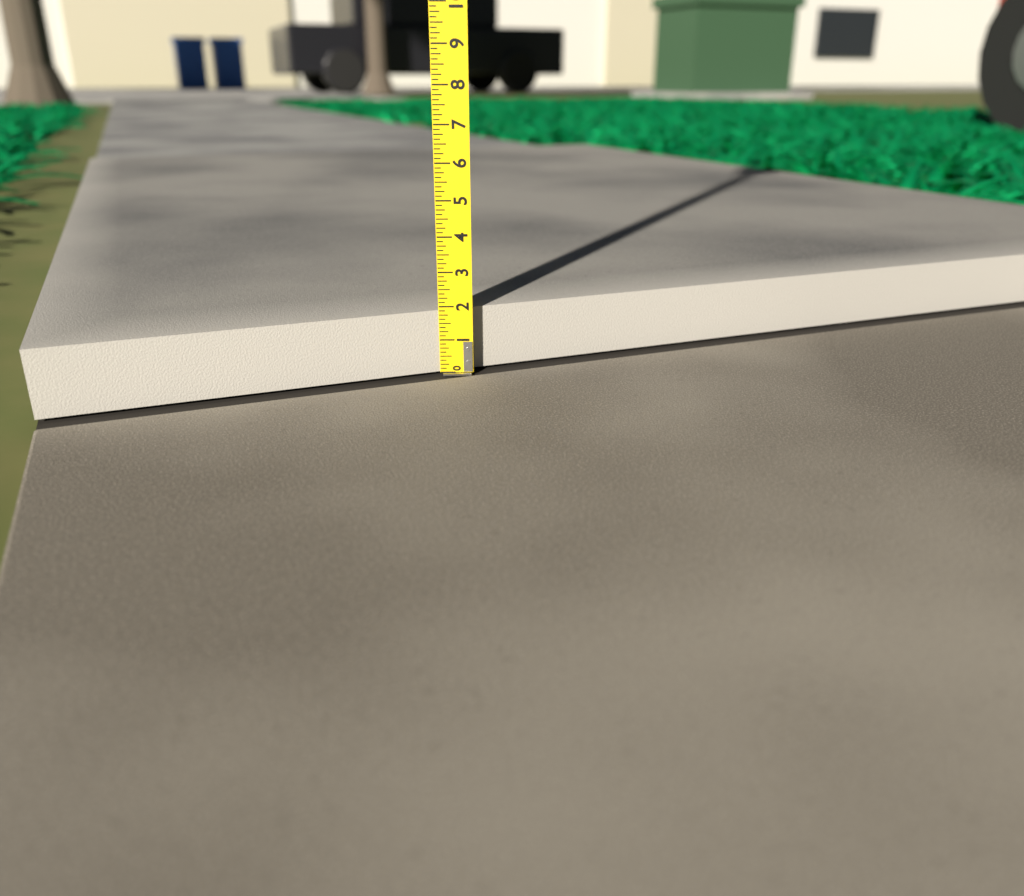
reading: 1.875 (no unit)
